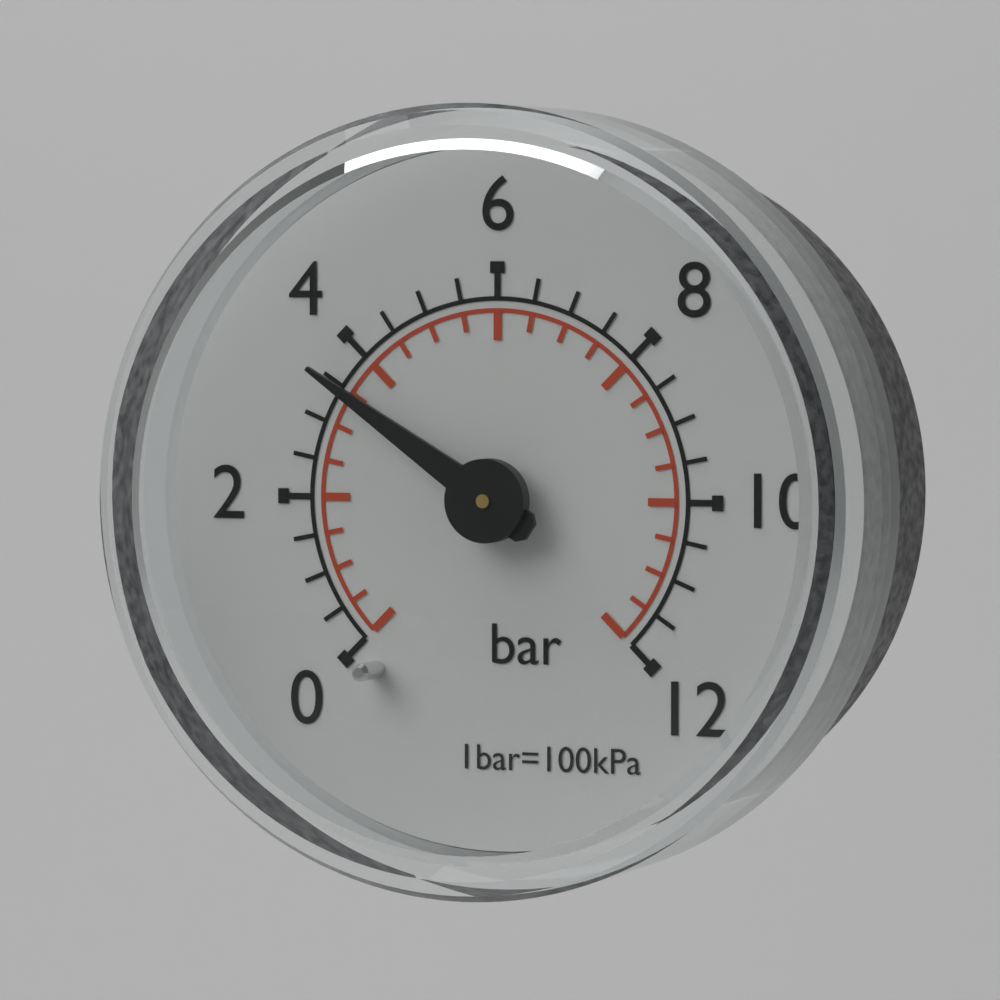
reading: 3.5 bar
